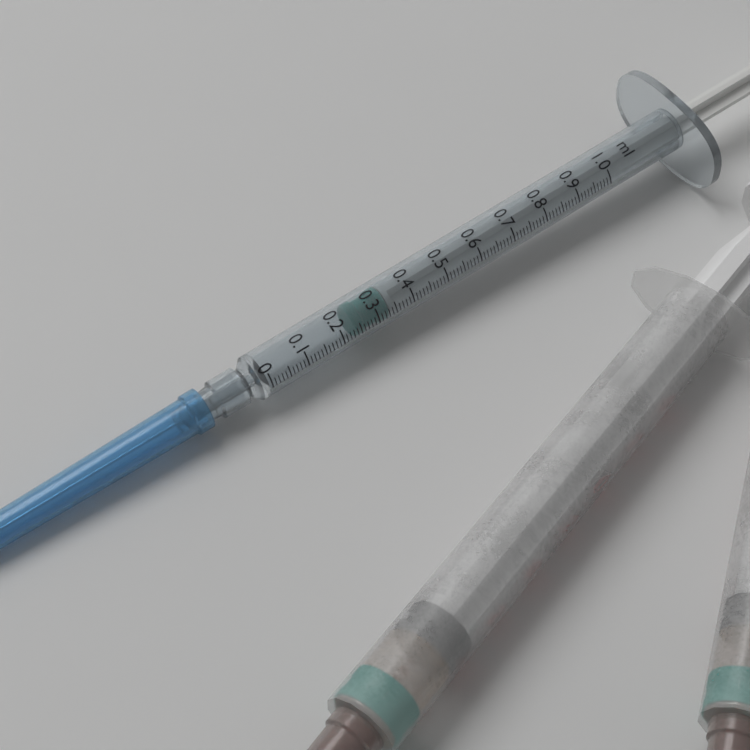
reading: 0.24 ml
